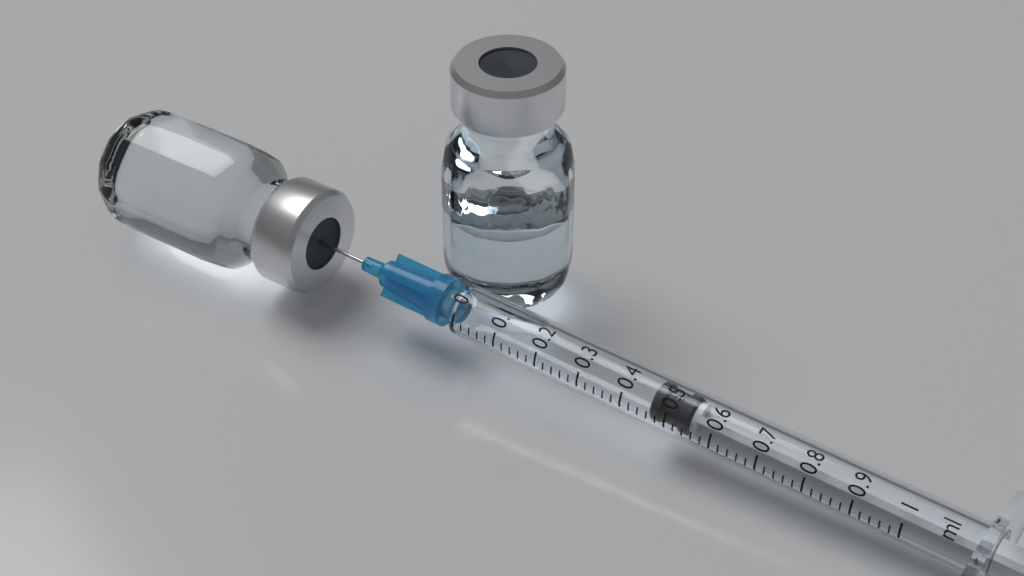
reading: 0.46 ml
